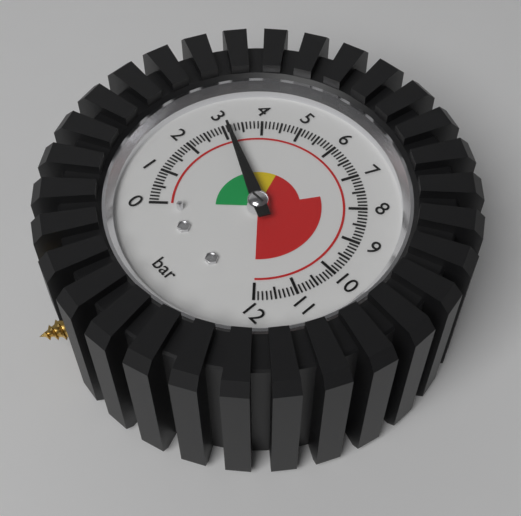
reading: 3.1 bar
